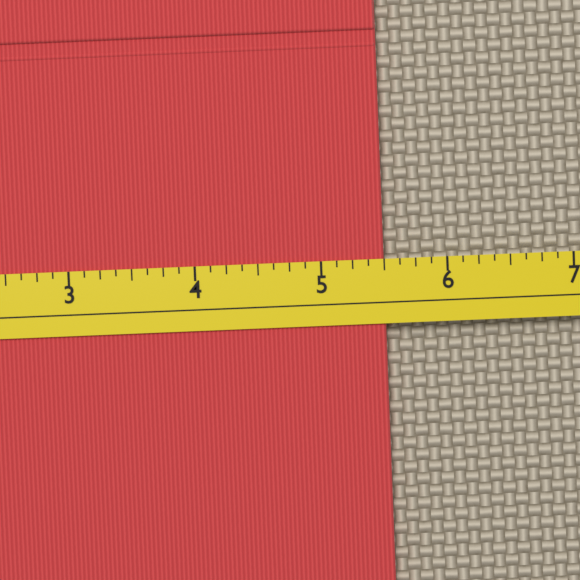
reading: 5.500 (no unit)
